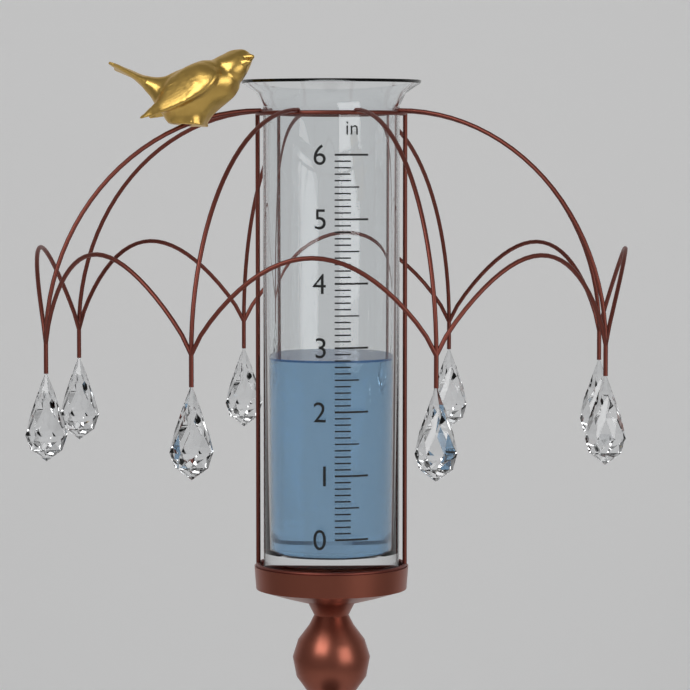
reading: 2.8 in
